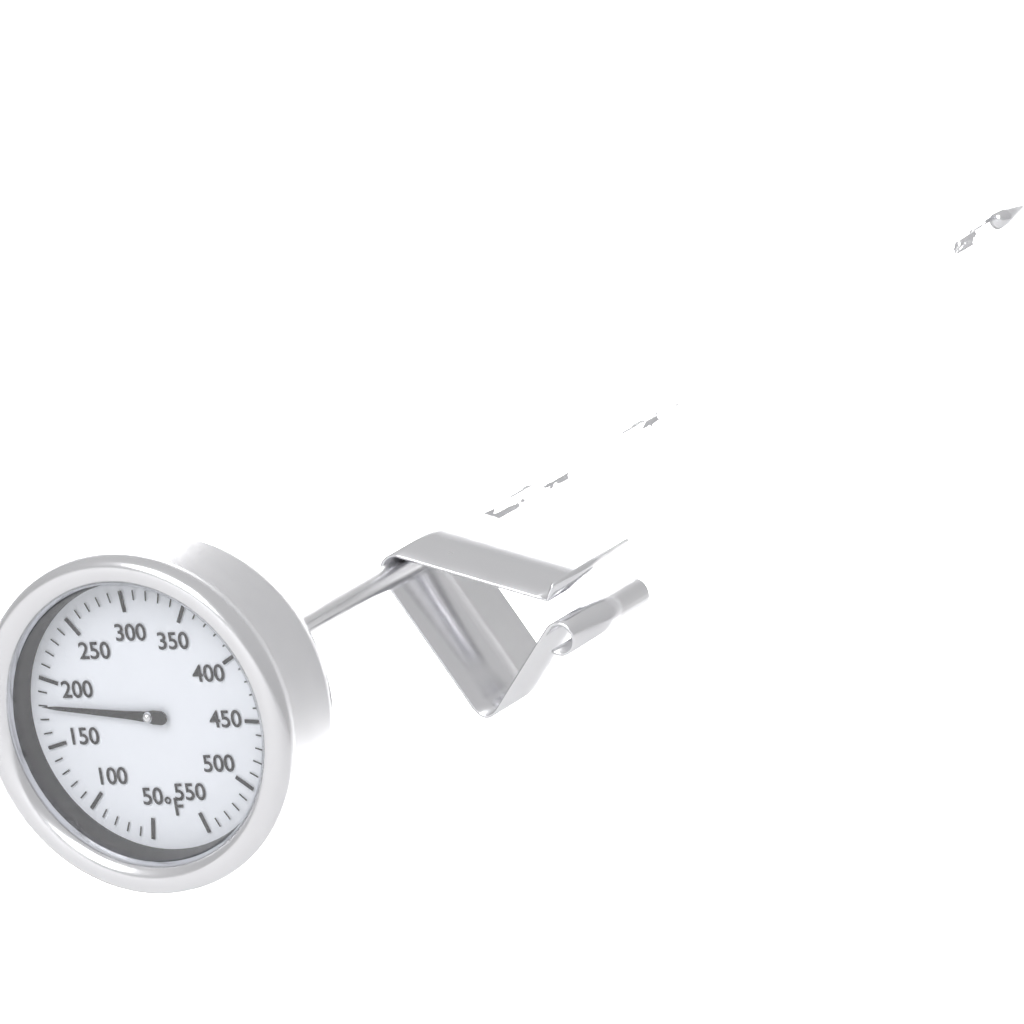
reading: 180 °F
